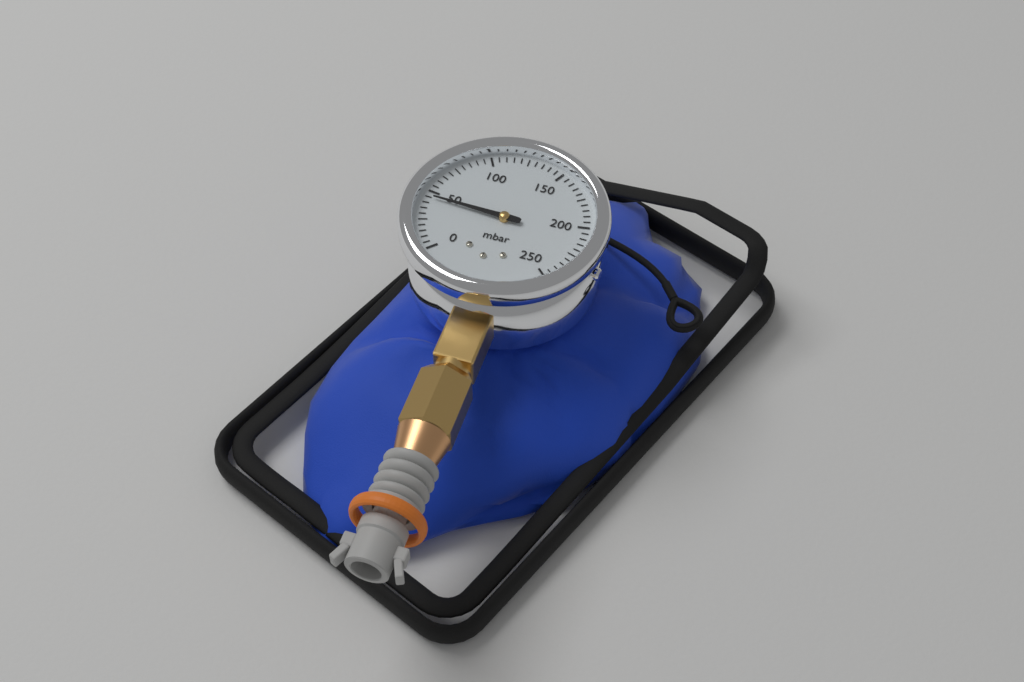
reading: 45 mbar
